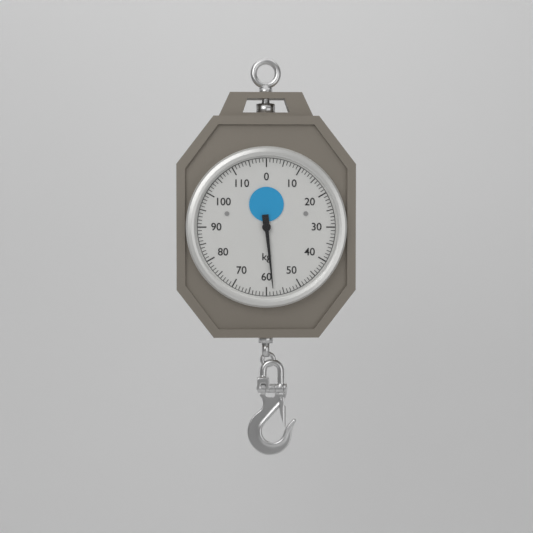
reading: 58 kg
